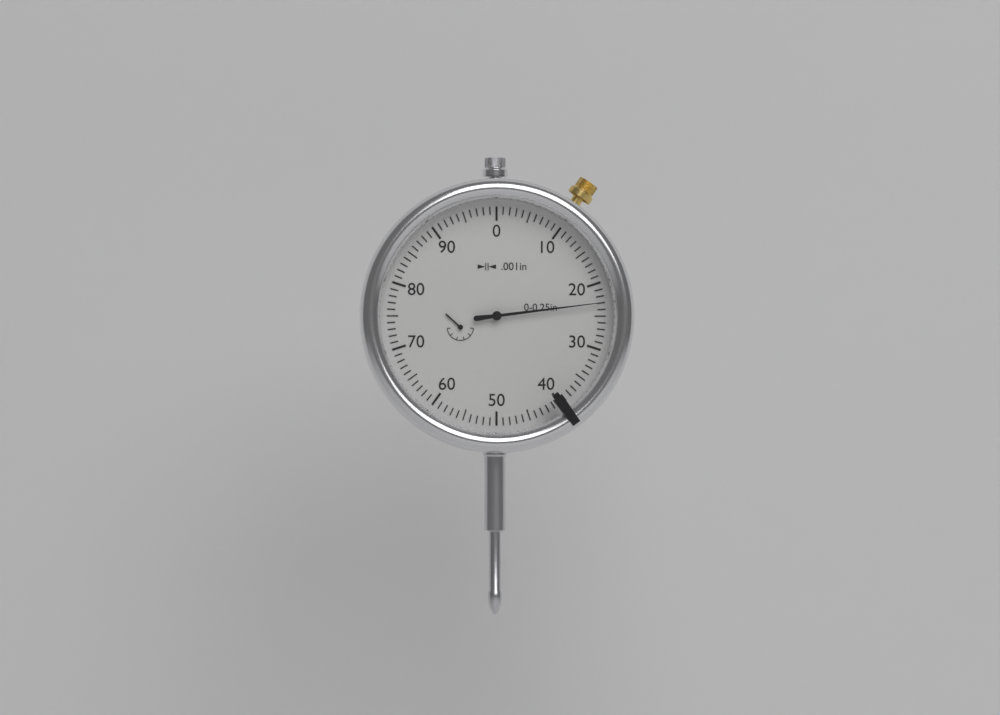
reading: 0.023 in
